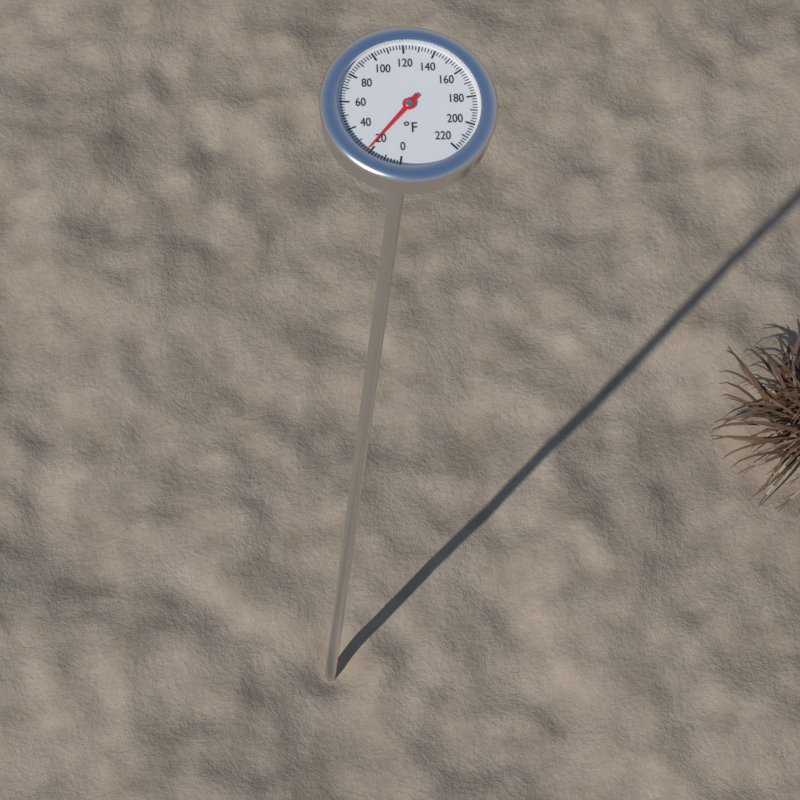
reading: 22 °F
